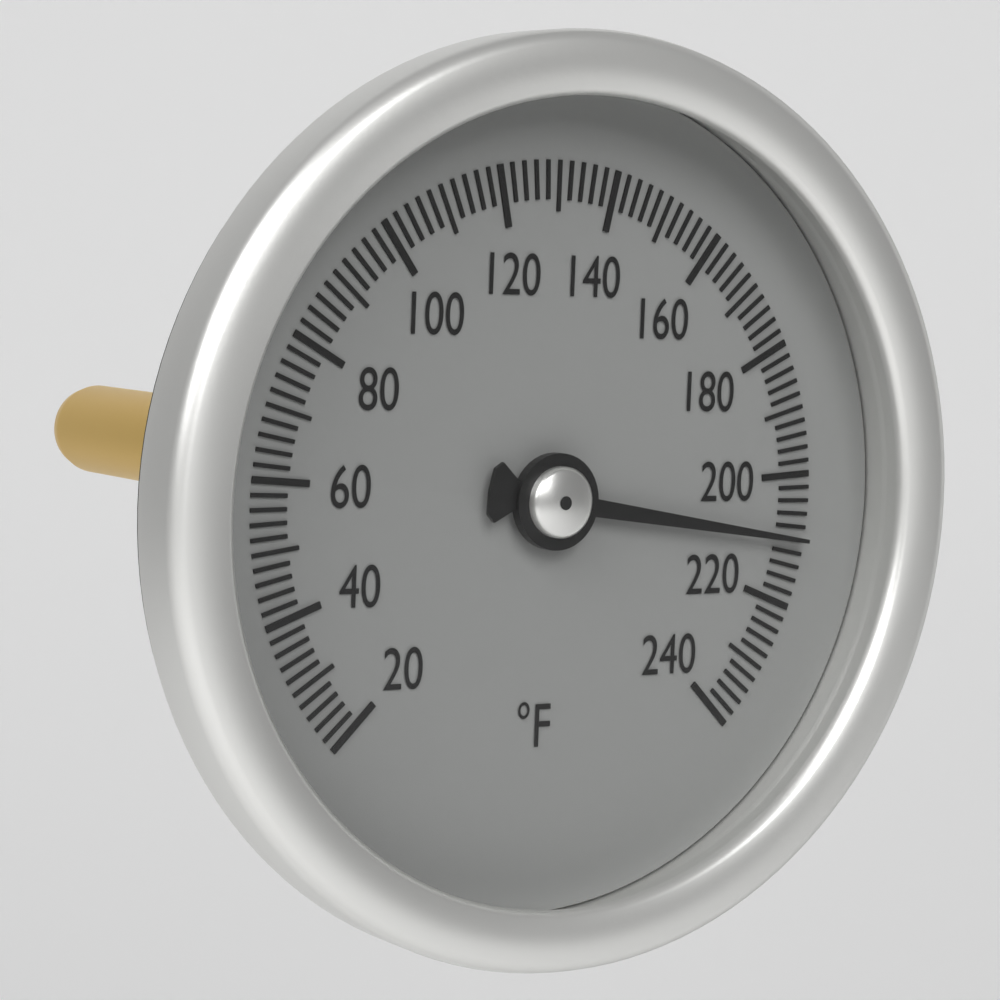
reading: 210 °F
